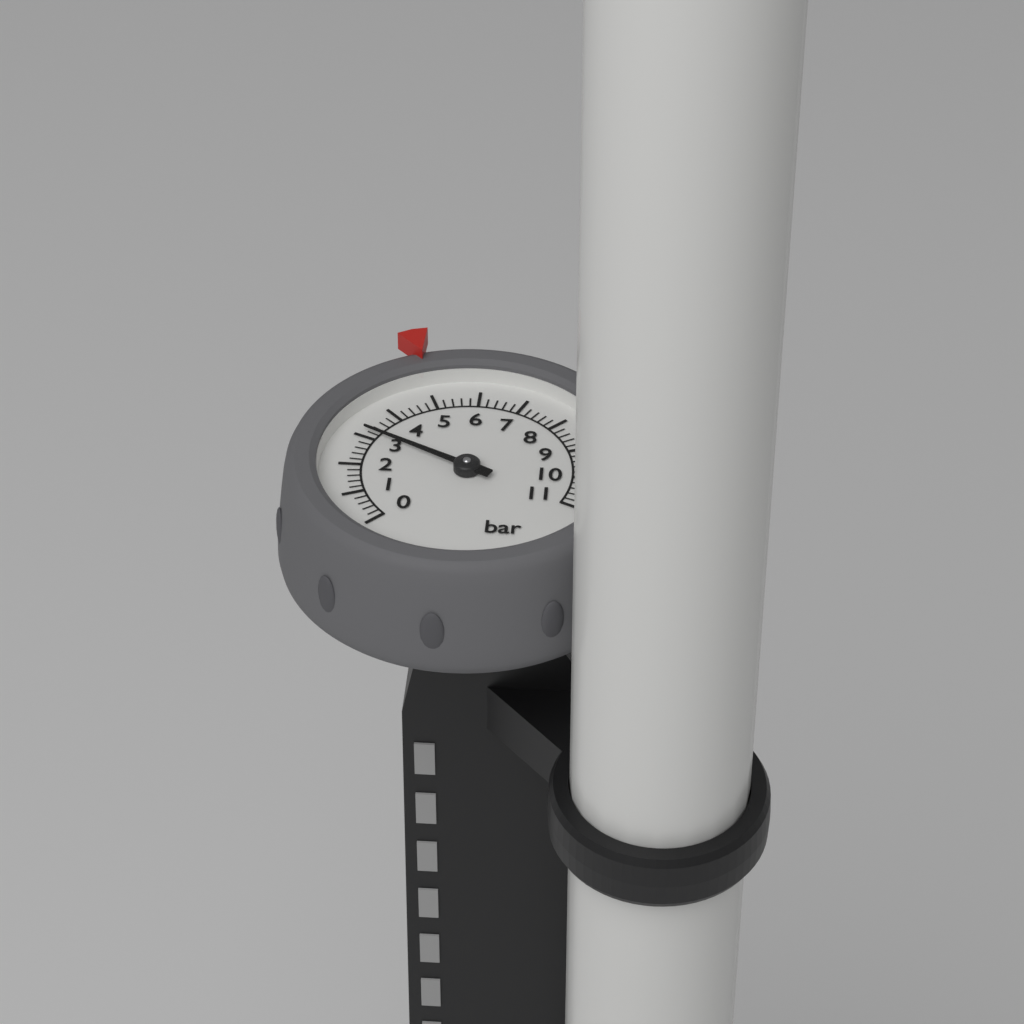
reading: 3.2 bar
